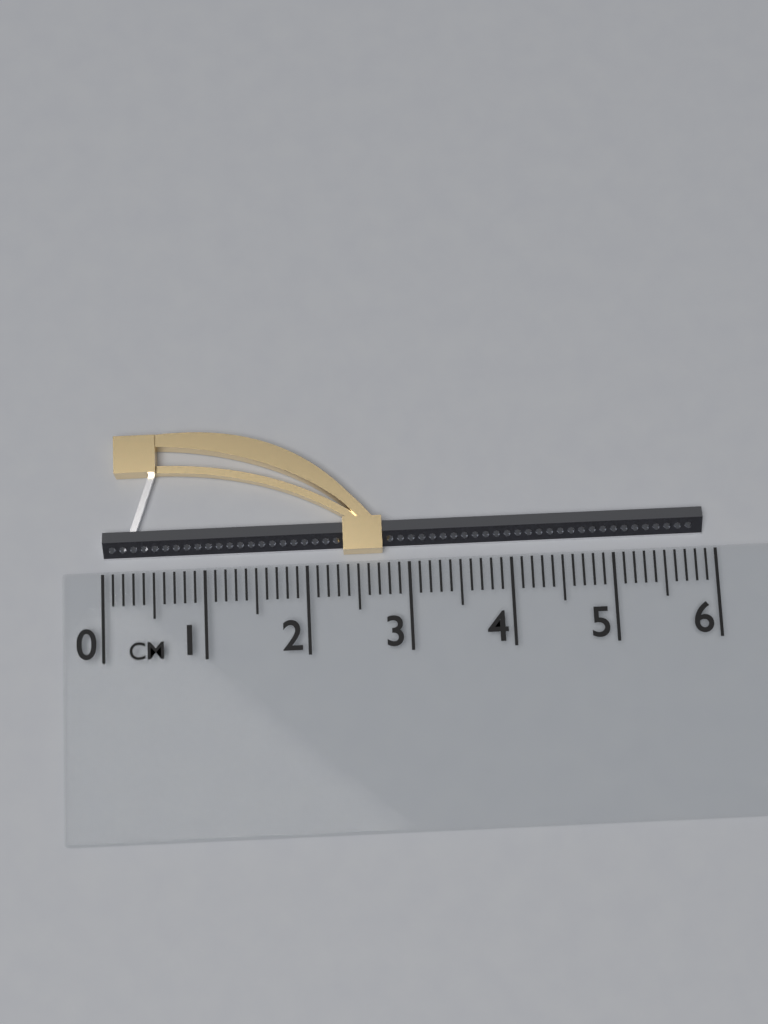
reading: 5.9 cm
